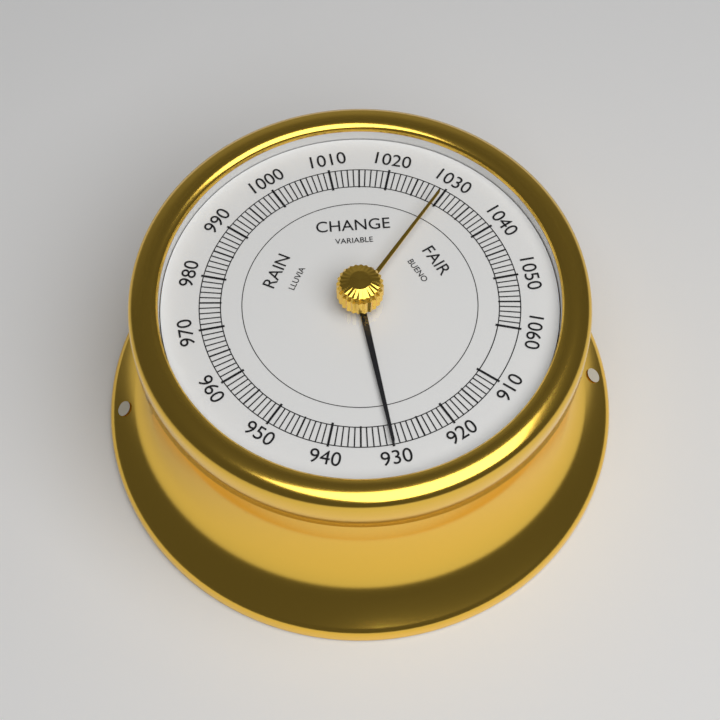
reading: 930 (no unit)
